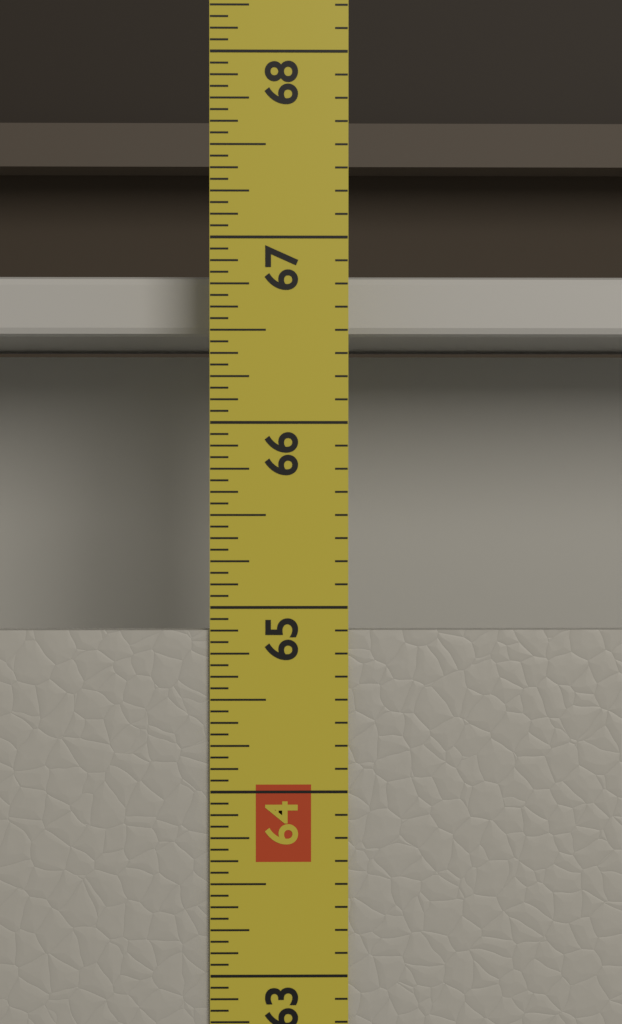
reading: 64.8750 in
